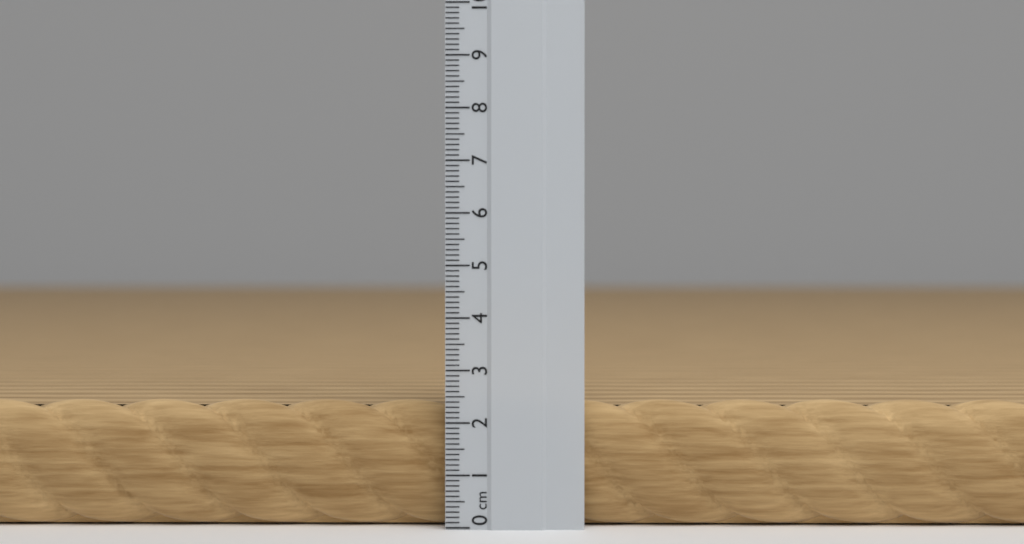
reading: 2.4 cm
